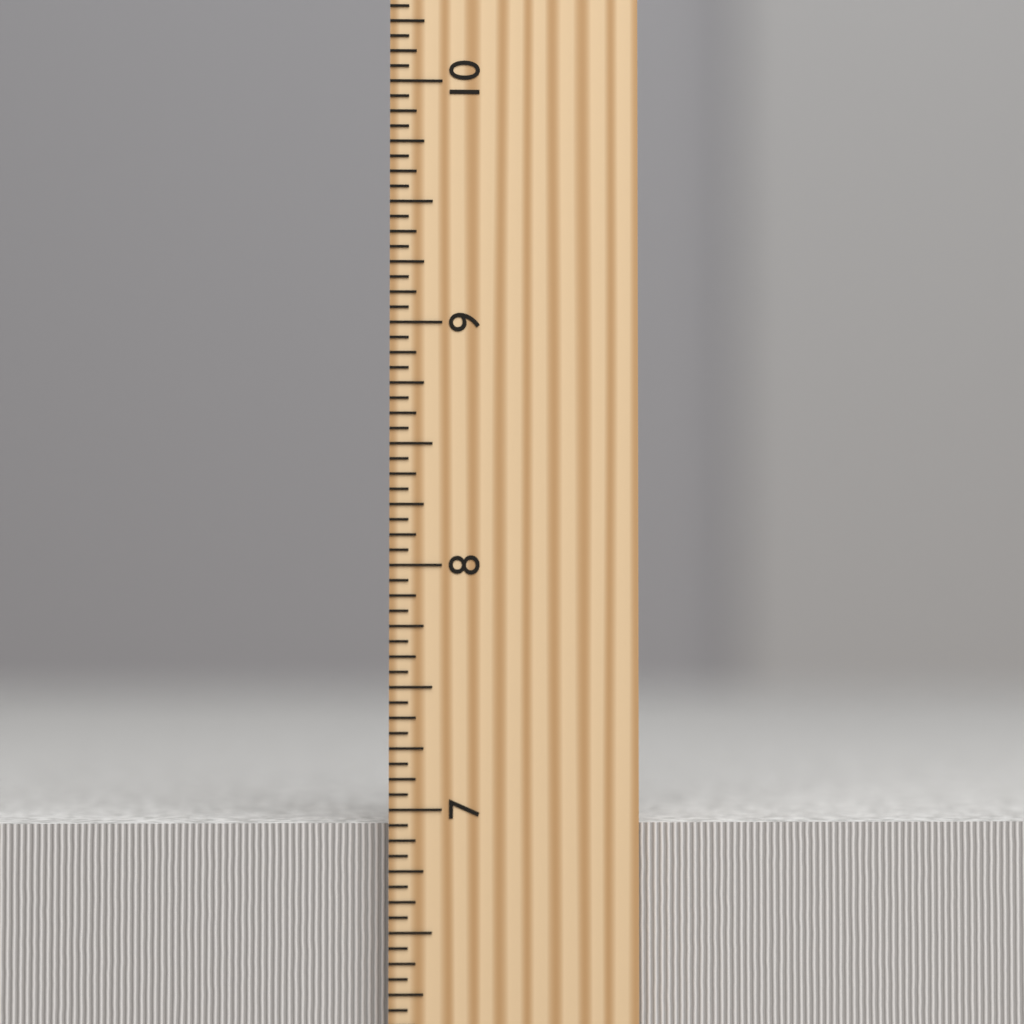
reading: 6.9375 inch
